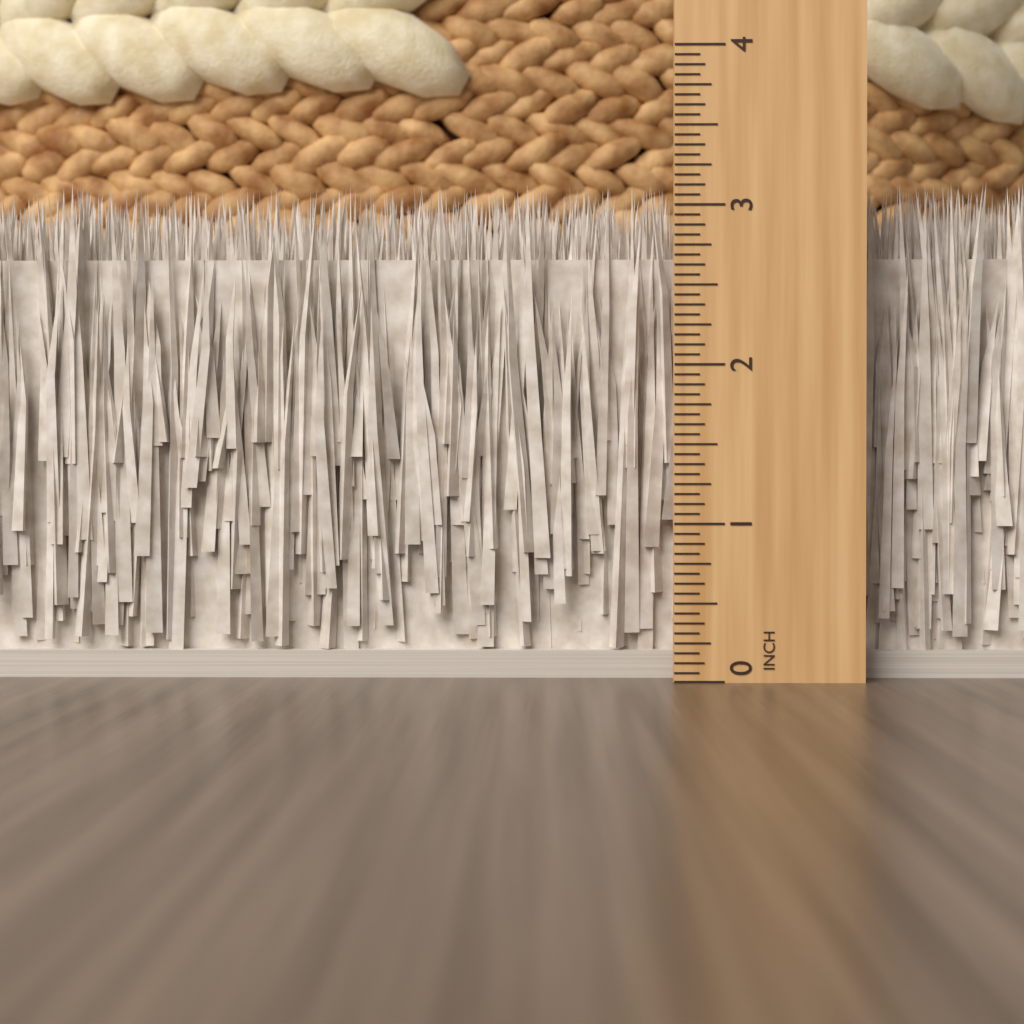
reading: 3.1875 in
